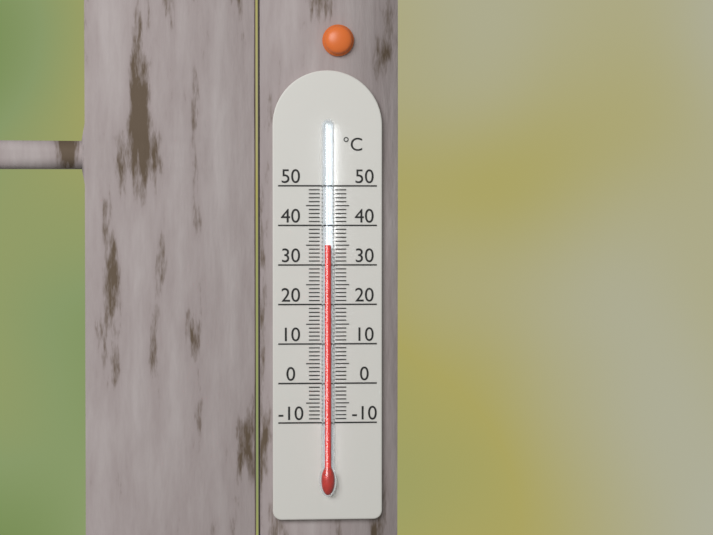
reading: 35 °C
